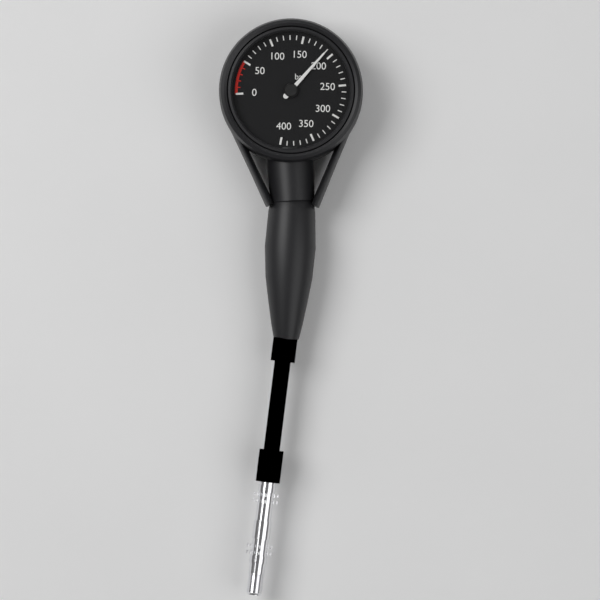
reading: 190 bar
